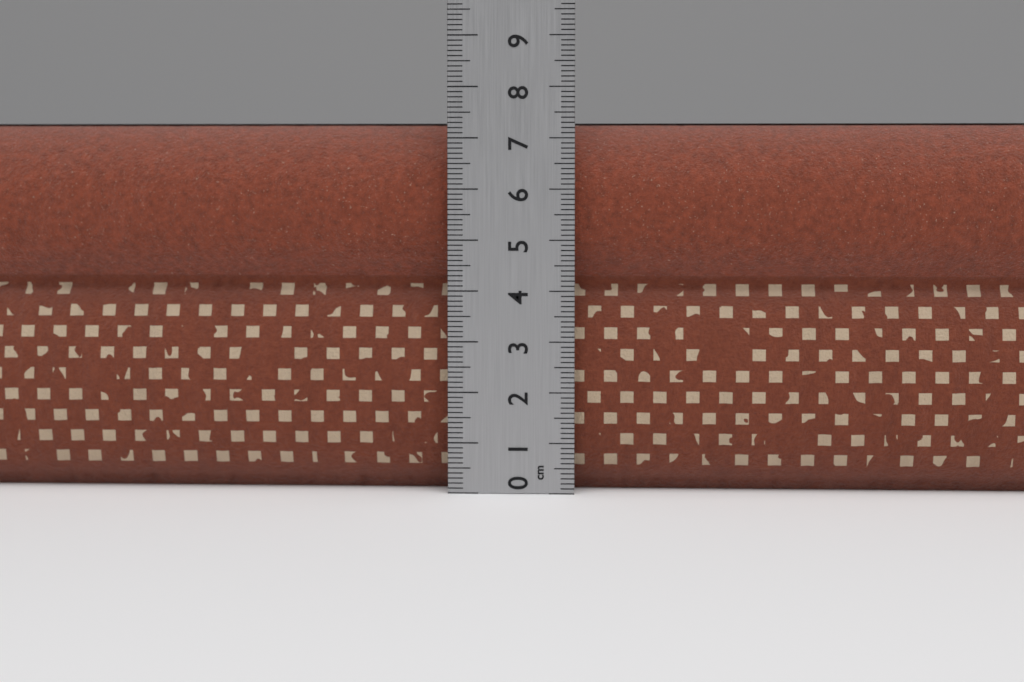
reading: 7.3 cm
